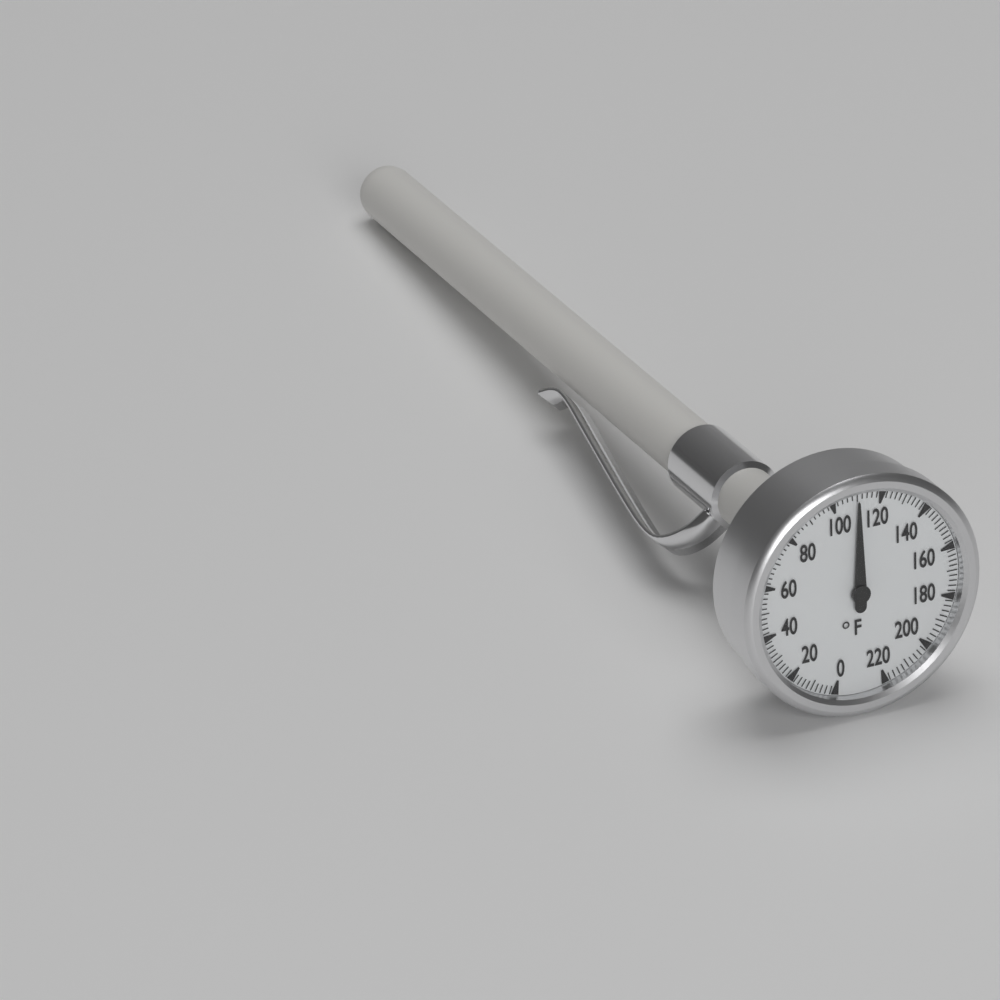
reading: 110 °F
